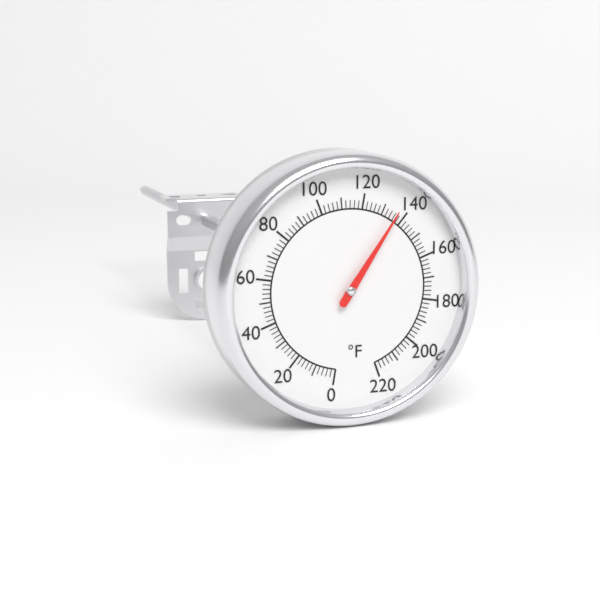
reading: 136 °F
